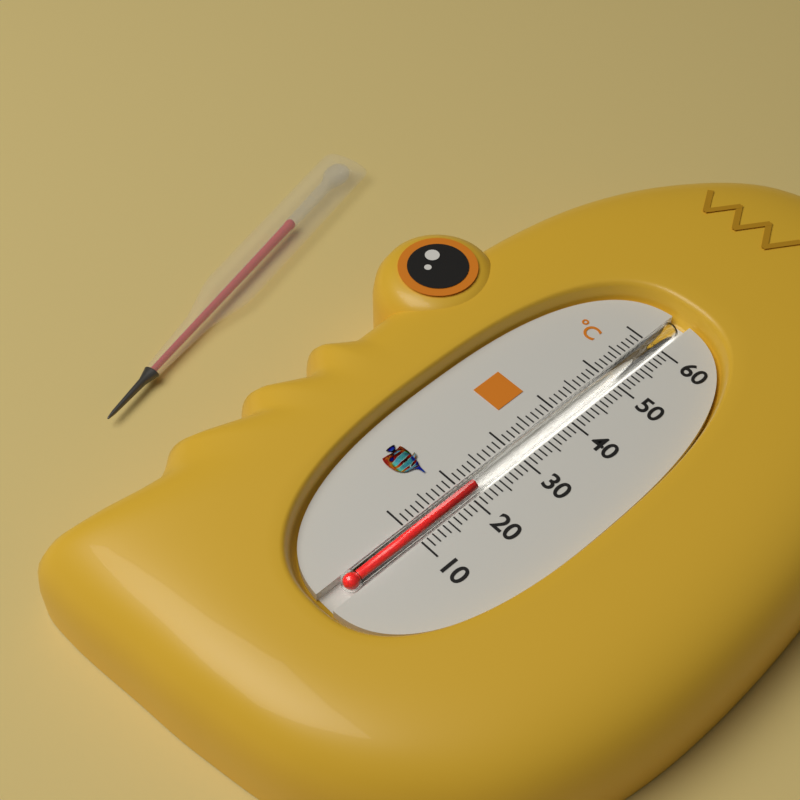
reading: 22 °C
